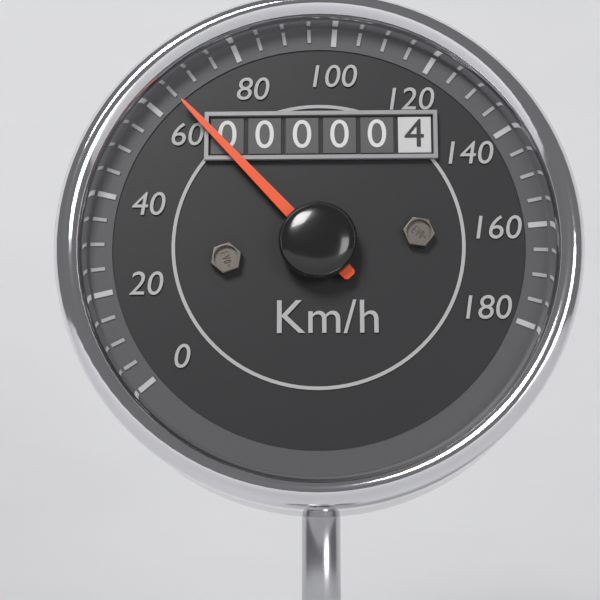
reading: 65 km/h
